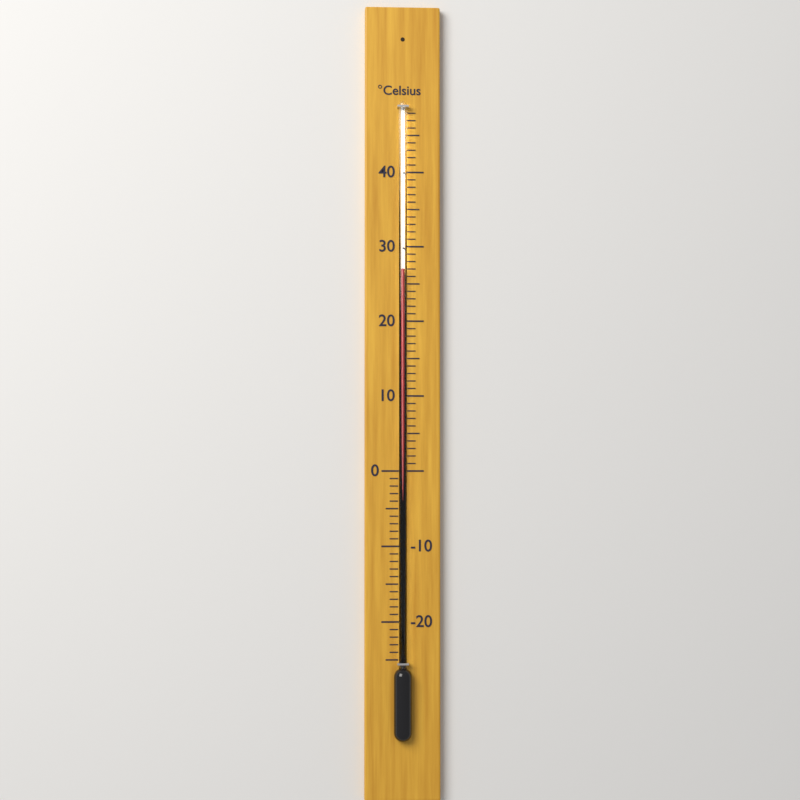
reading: 27 °C
